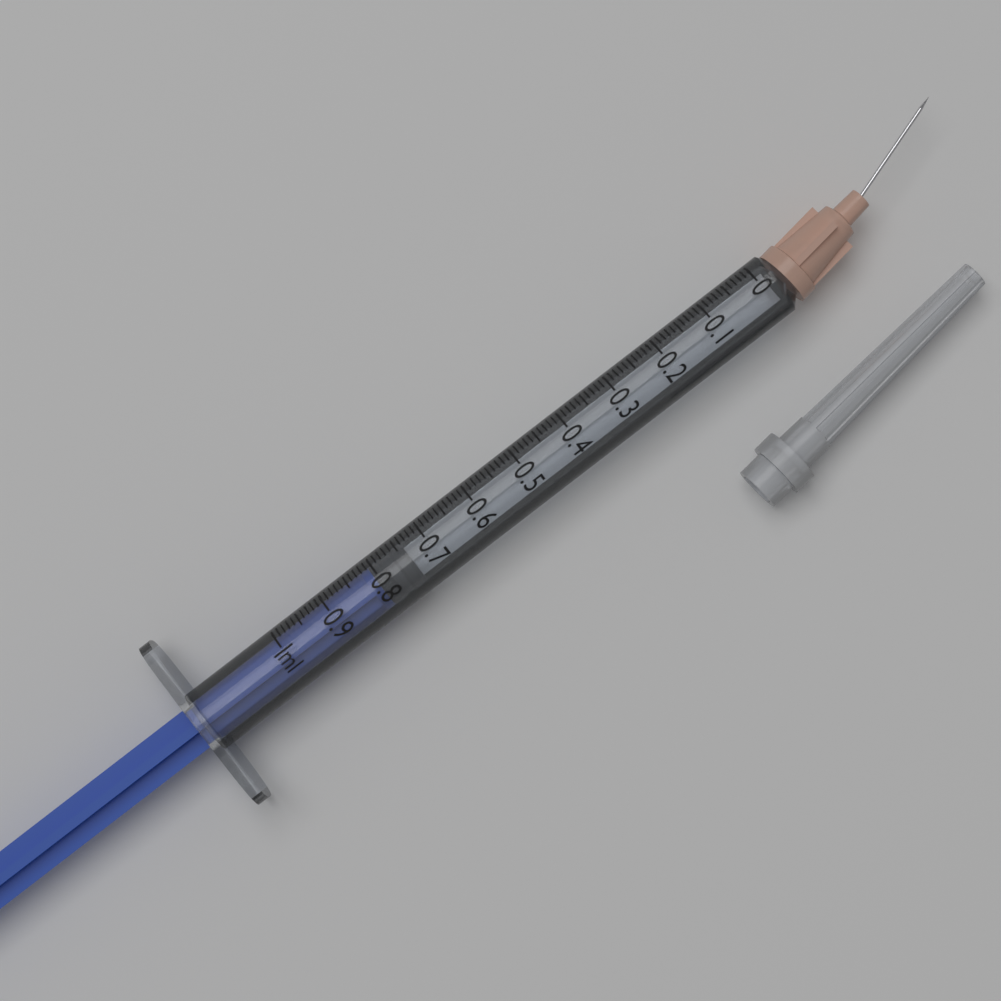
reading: 0.74 ml
